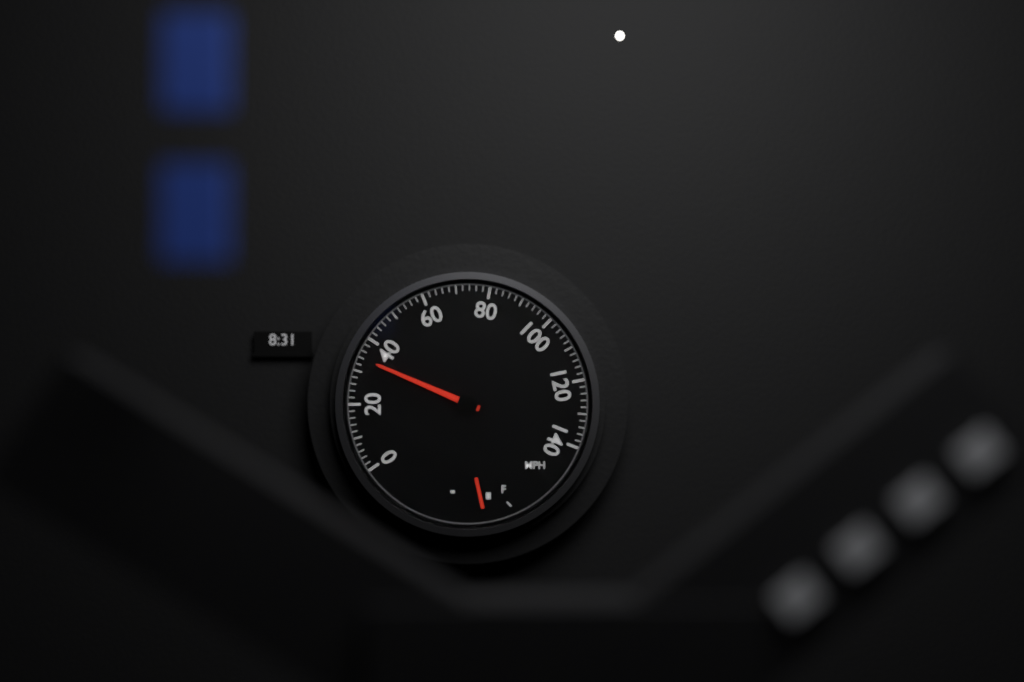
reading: 34 mph
